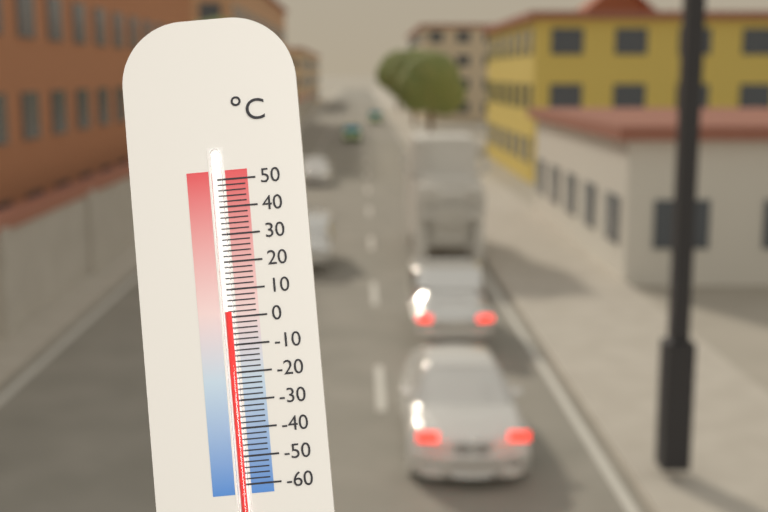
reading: 2 °C
